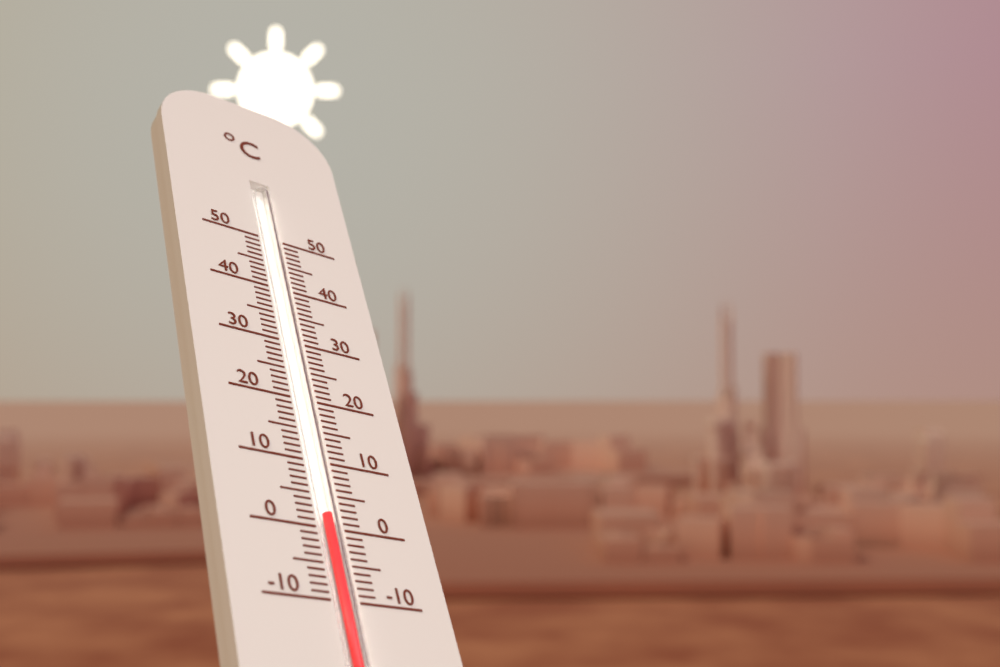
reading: 2 °C
